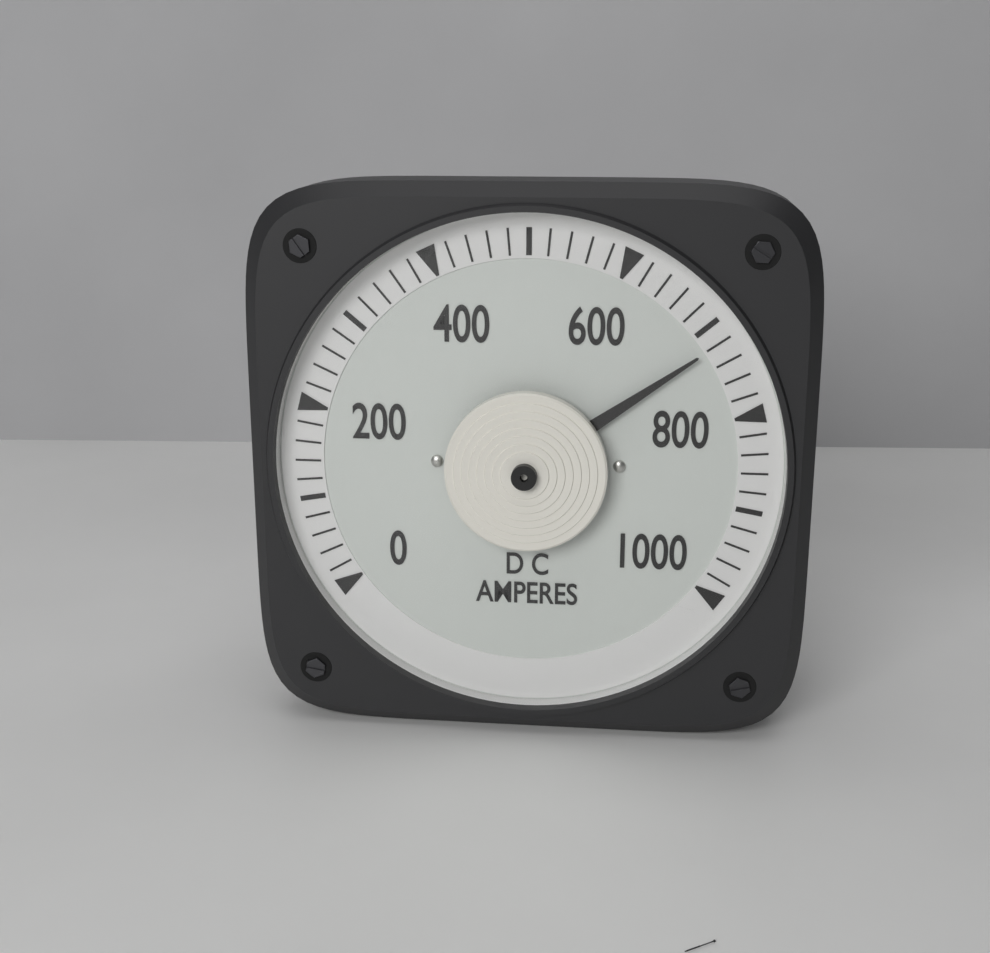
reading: 720 A
